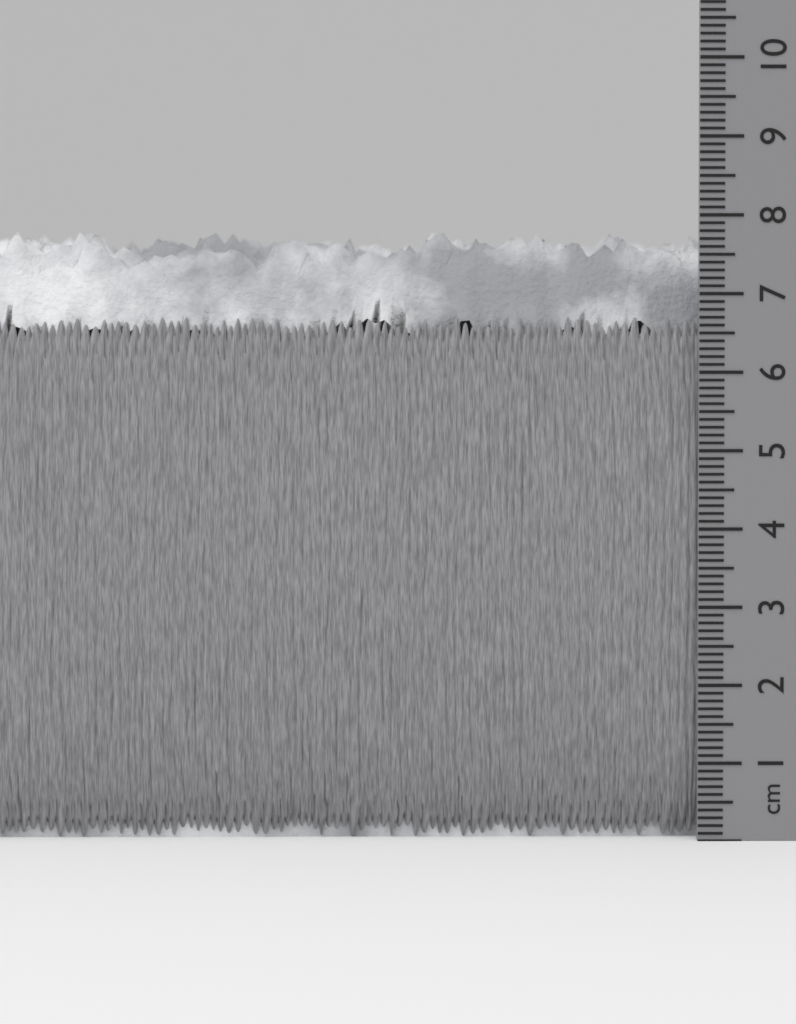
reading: 7.9 cm
